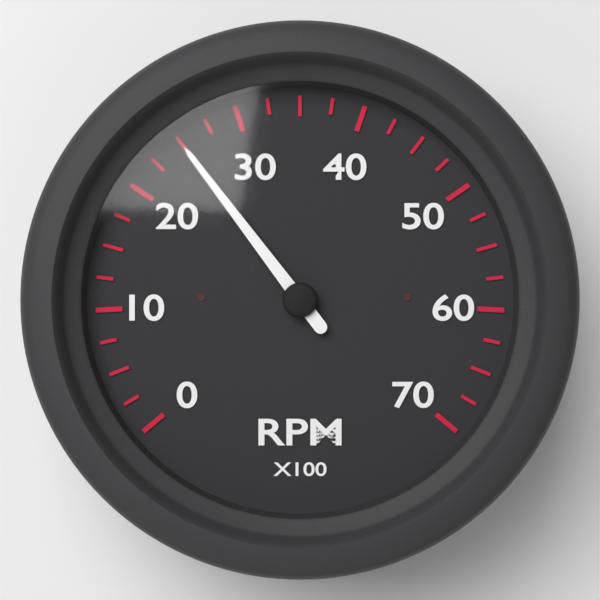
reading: 2500 RPM
